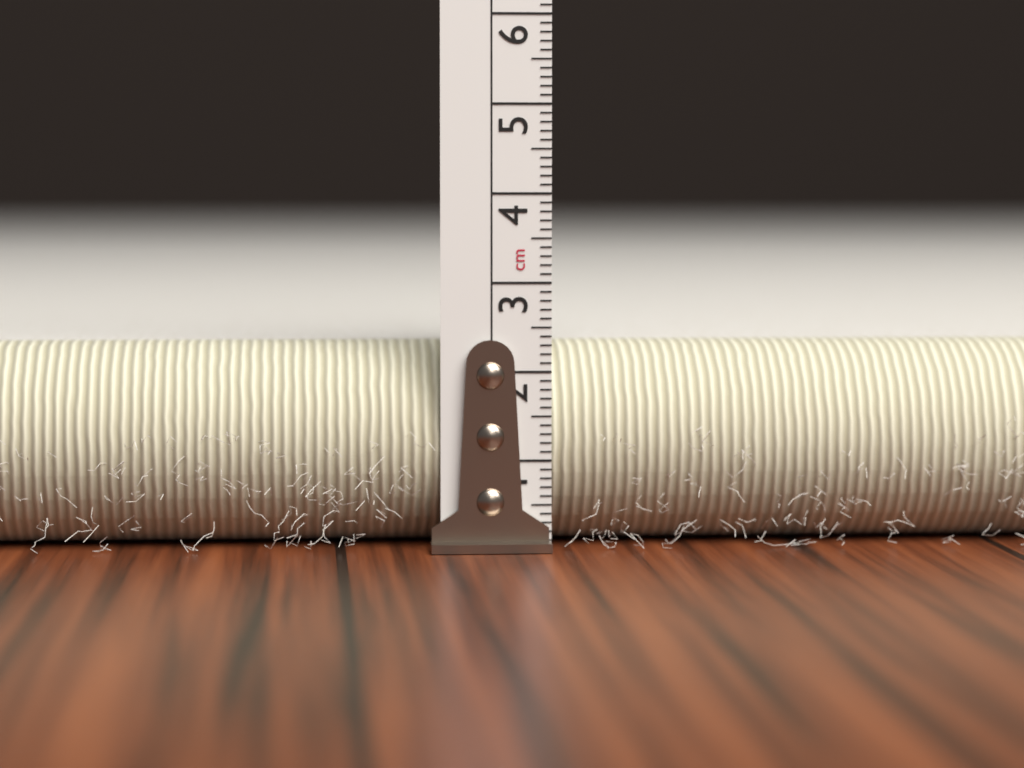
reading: 2.3 cm
